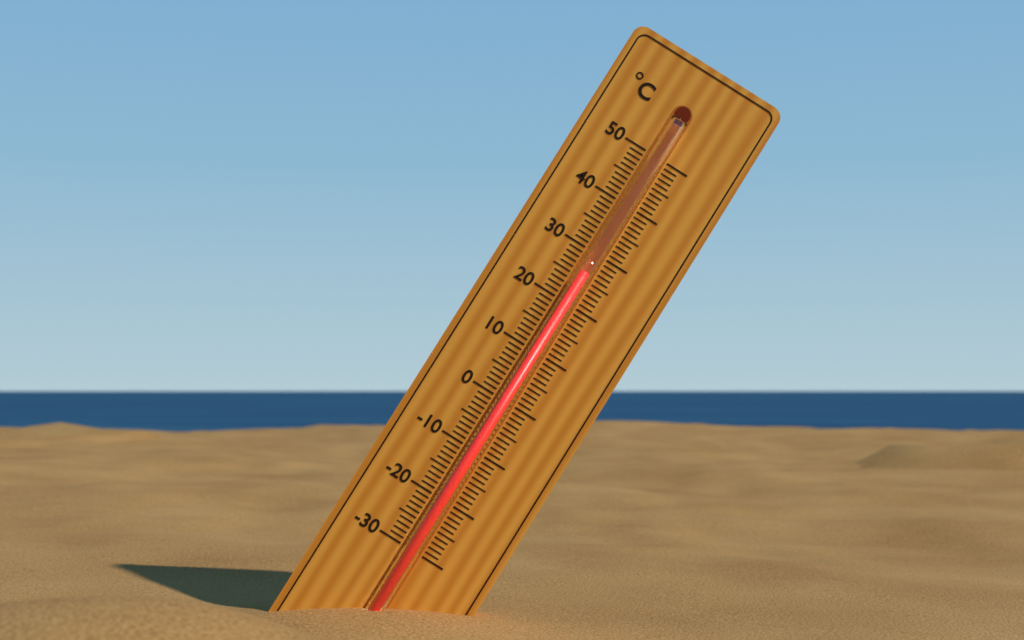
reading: 26 °C
